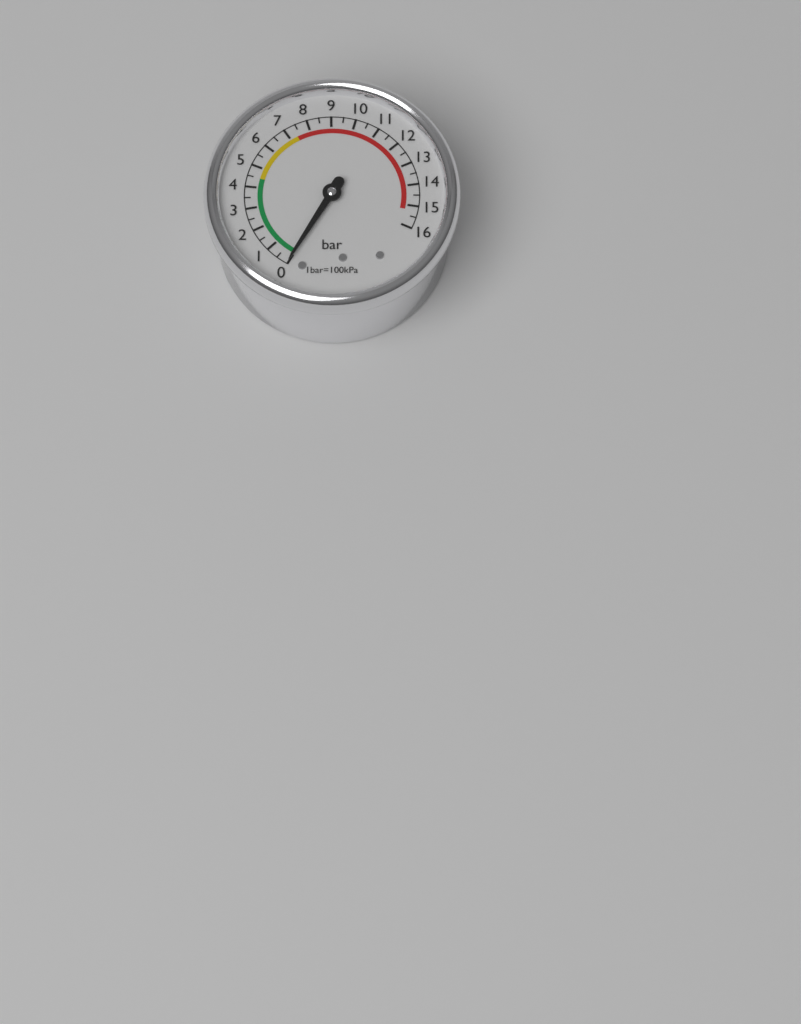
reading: 0.0 bar
